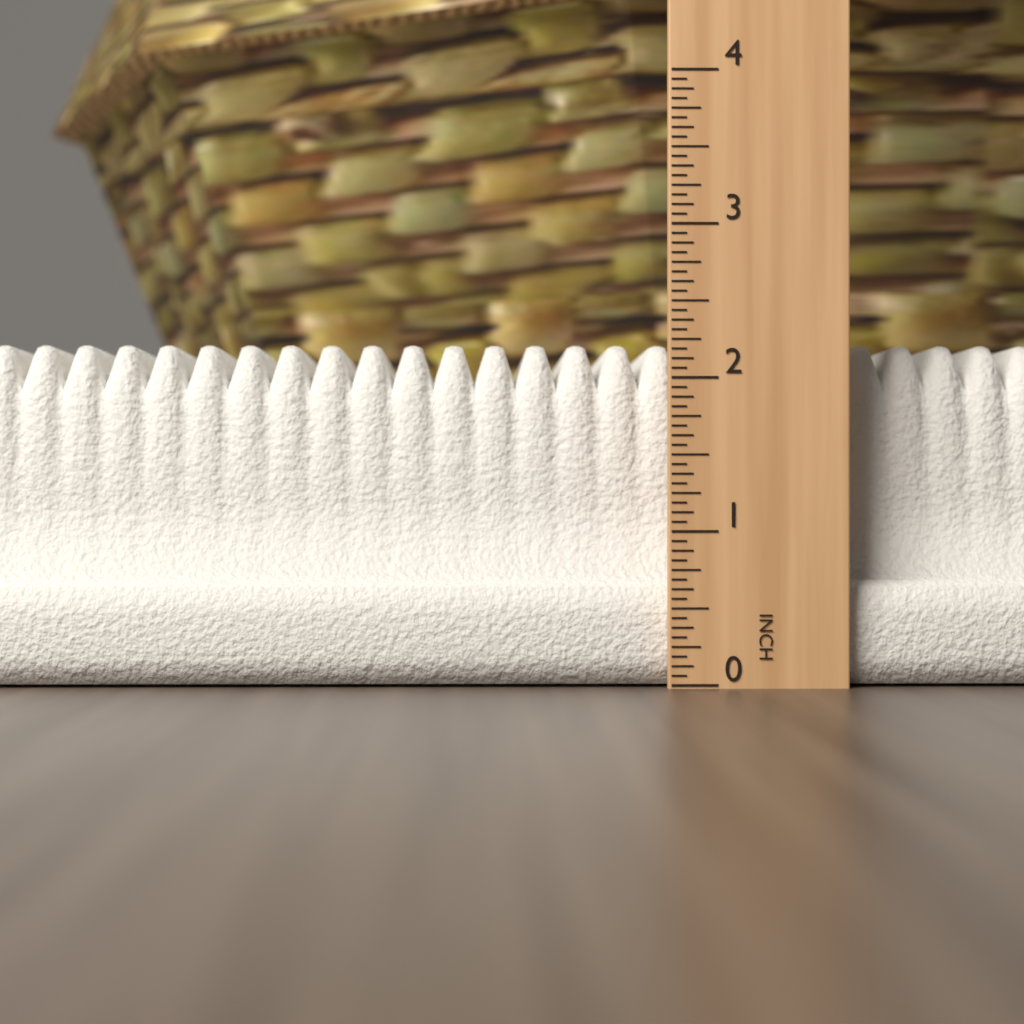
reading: 2.2500 in
